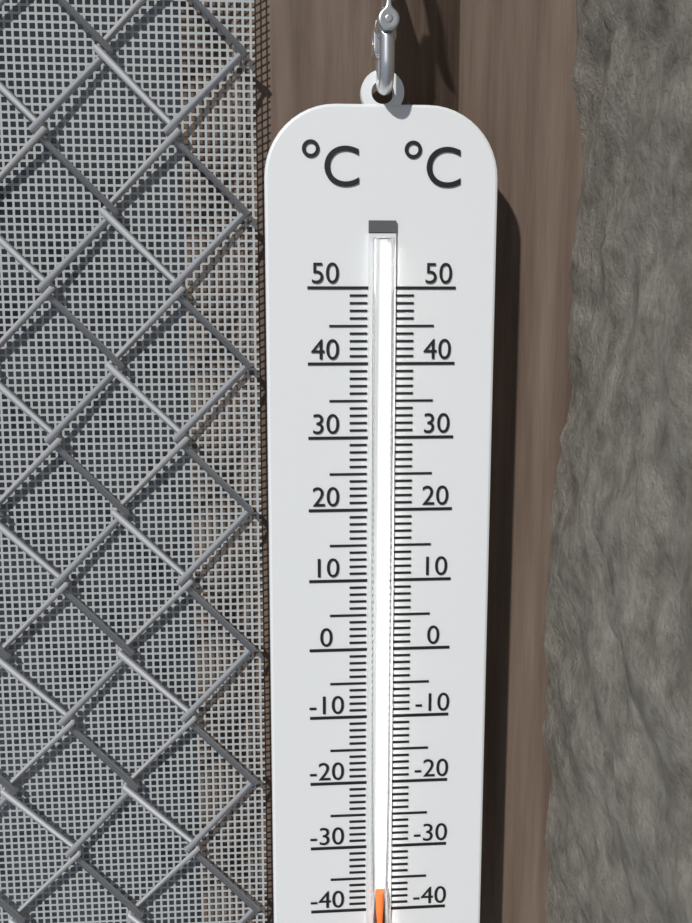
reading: -36 °C
